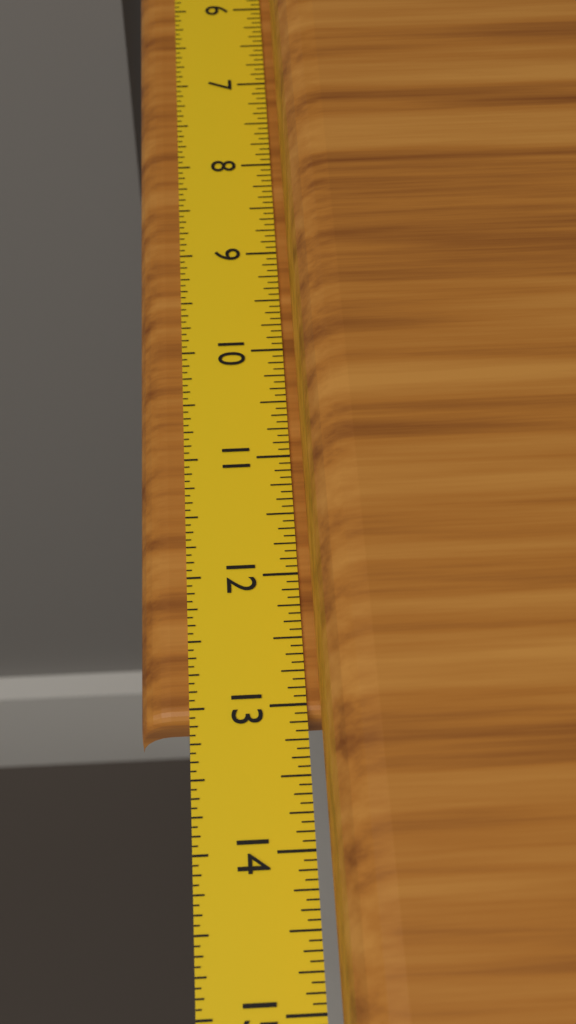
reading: 13.0625 in
